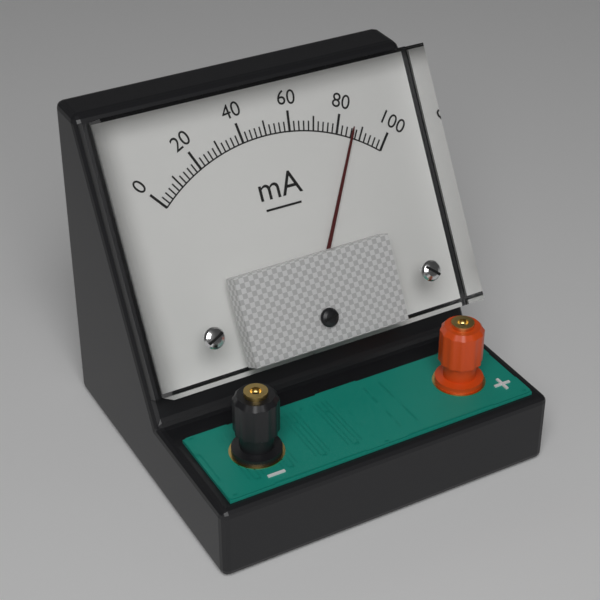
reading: 86 mA
